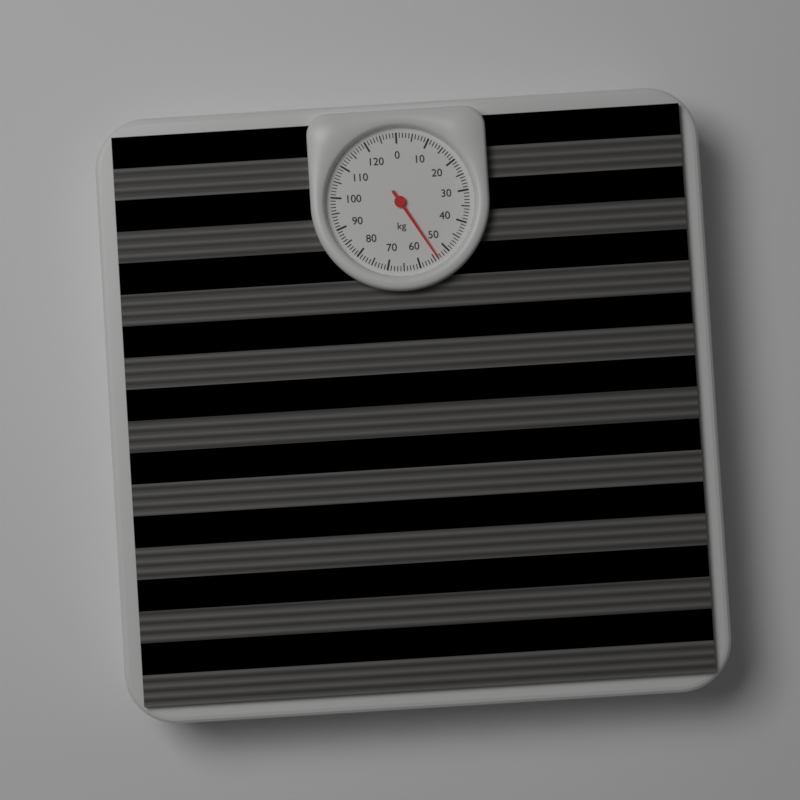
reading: 54 kg
